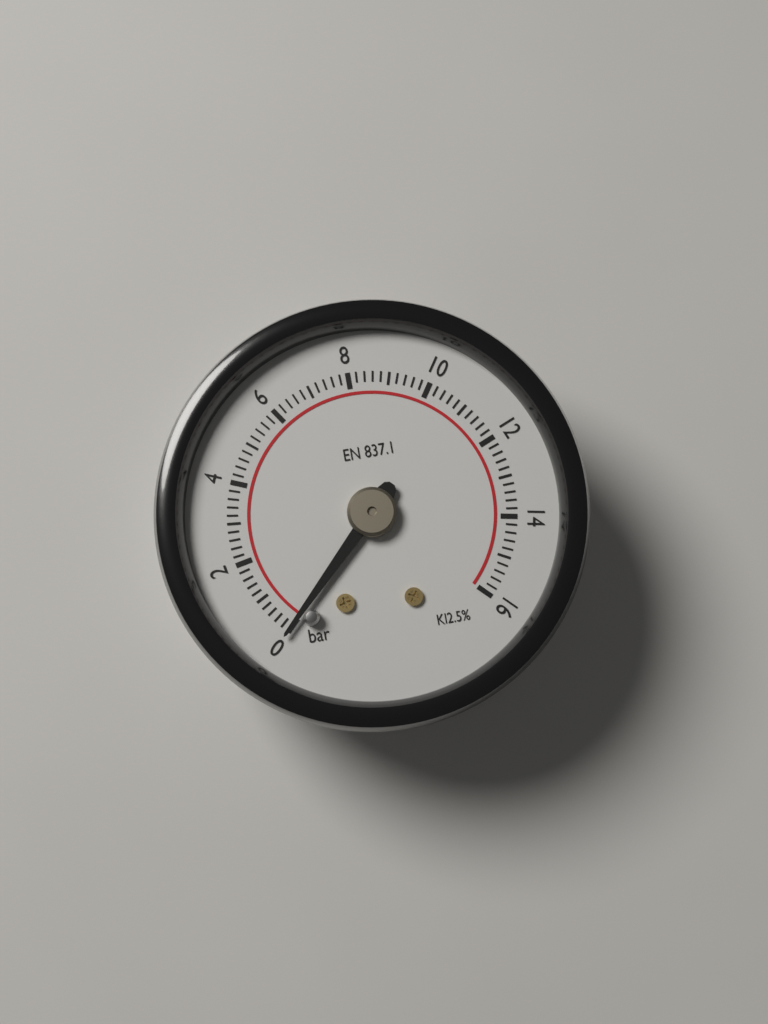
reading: 0.0 bar
